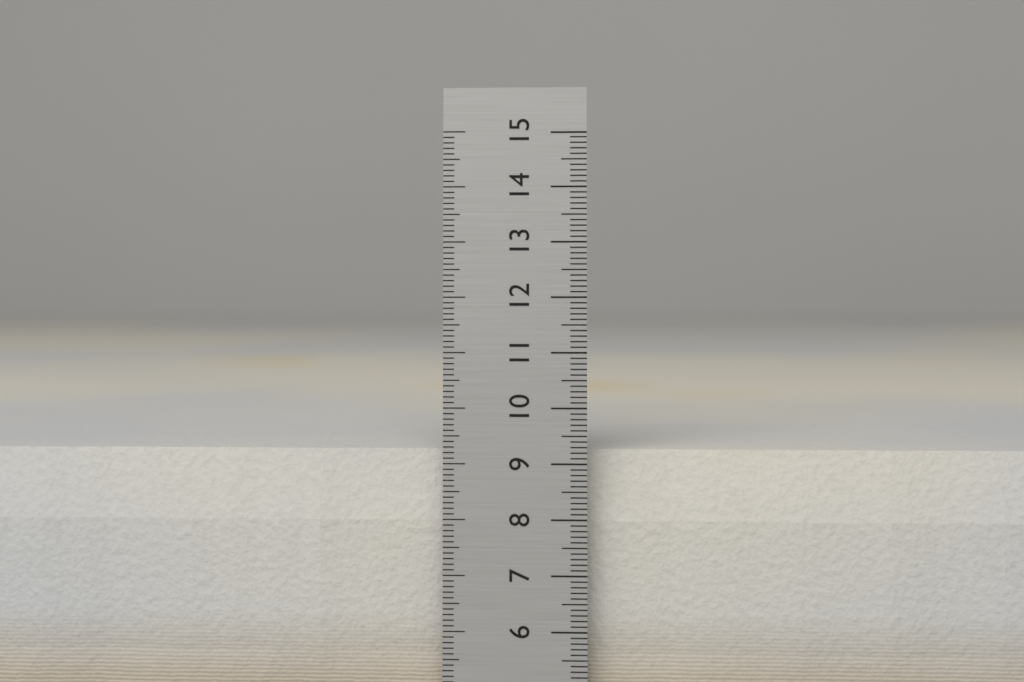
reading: 9.2 cm
